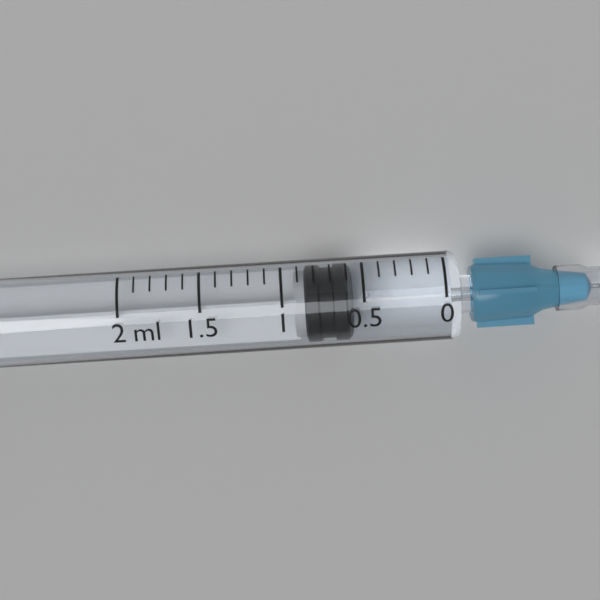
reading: 0.6 ml
